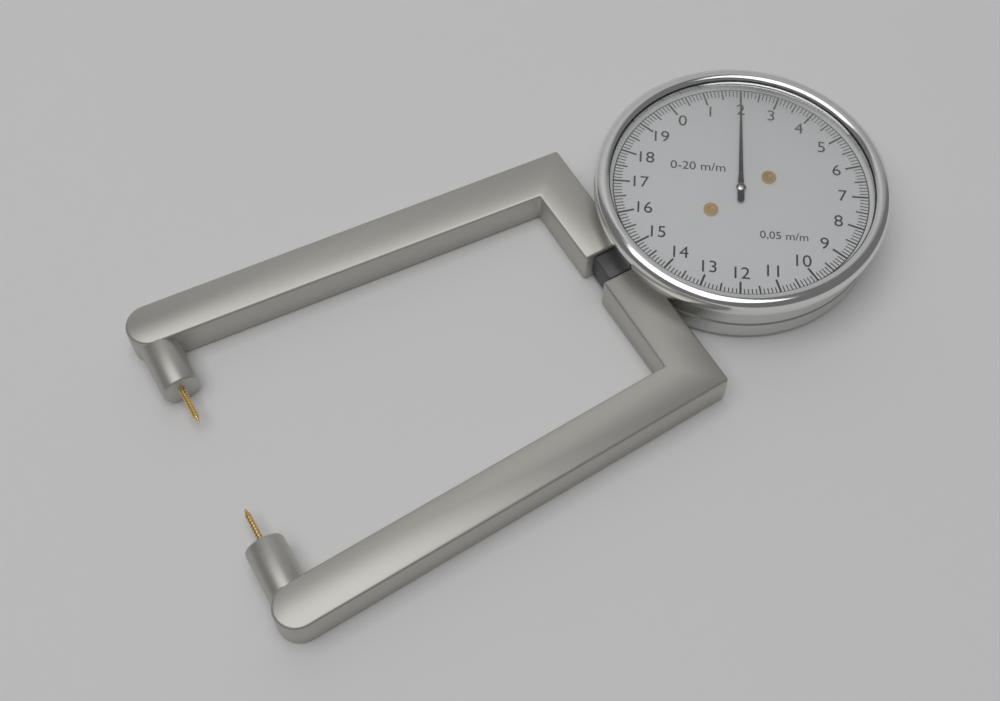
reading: 2.0 mm
